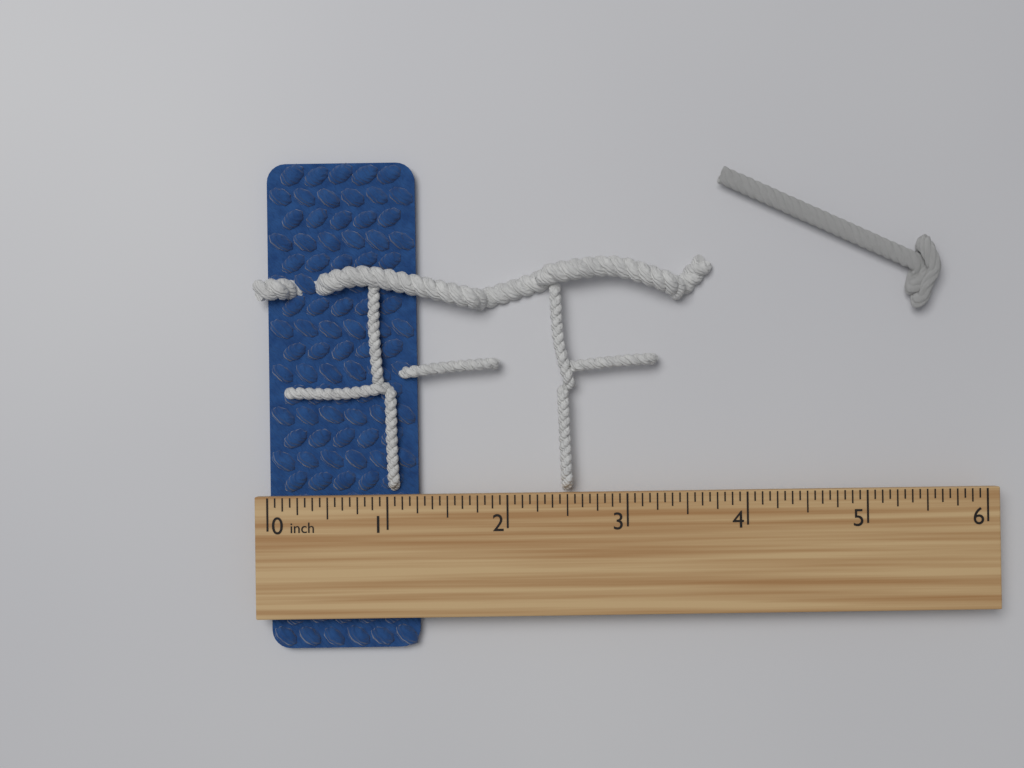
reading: 1.2500 inch
